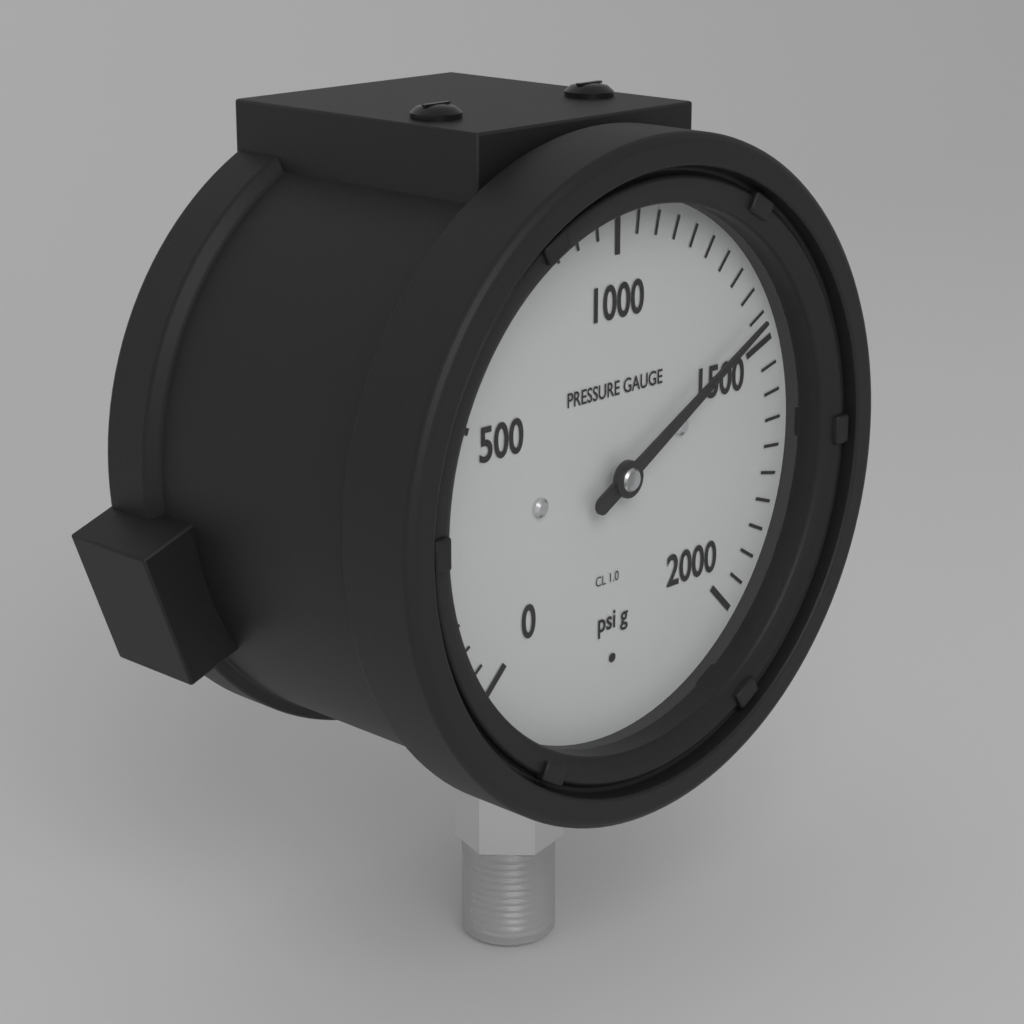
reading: 1450 psi
